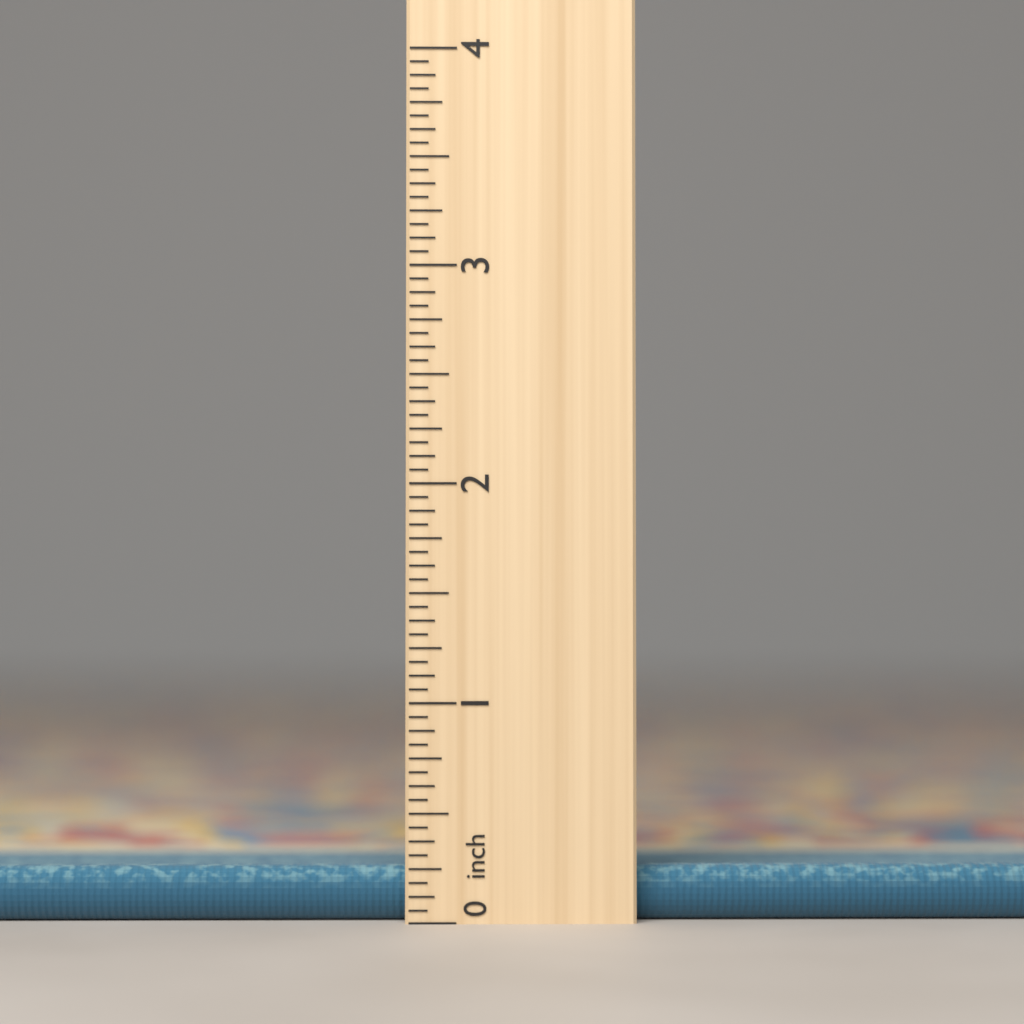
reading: 0.2500 inch
